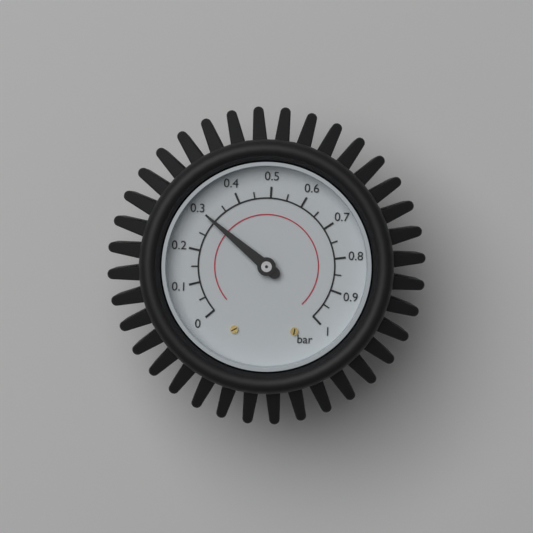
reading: 0.30 bar
